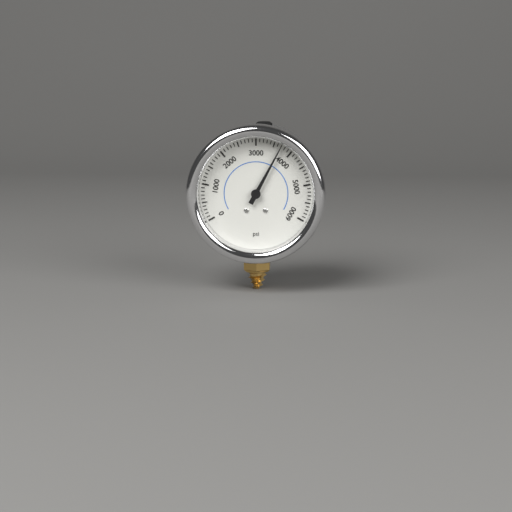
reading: 3700 psi
